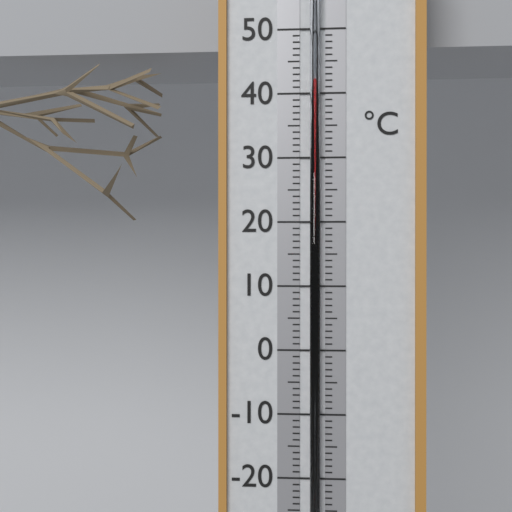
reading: 42 °C
